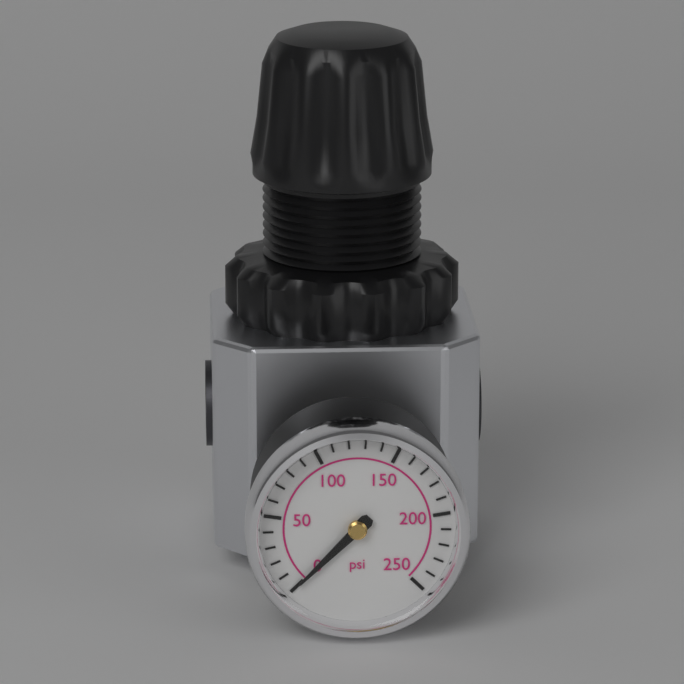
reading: 0 psi
